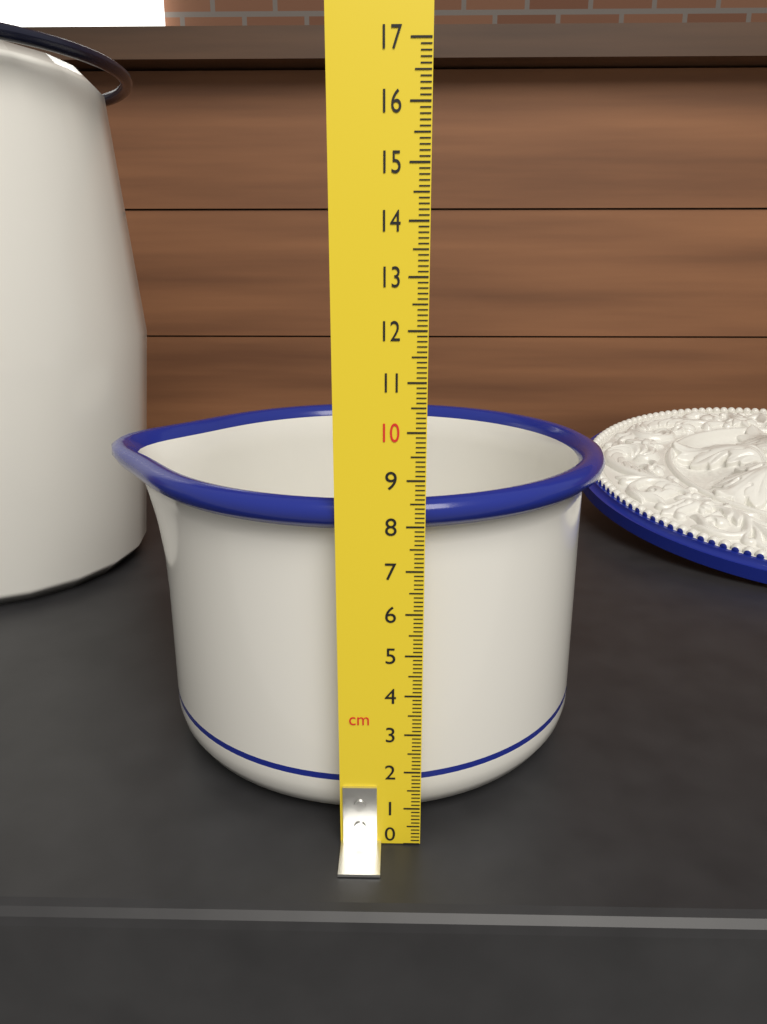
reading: 8.5 cm
